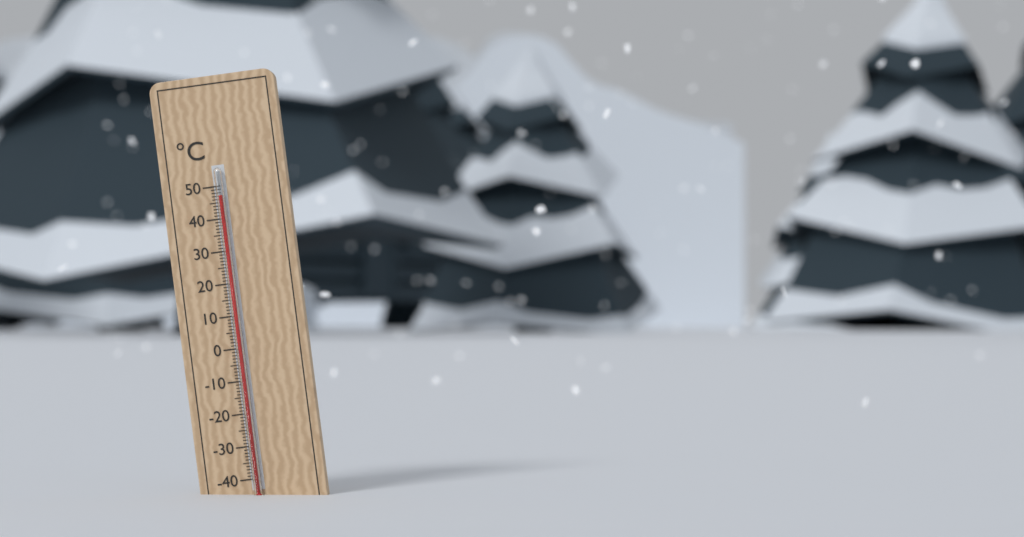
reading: 47 °C
